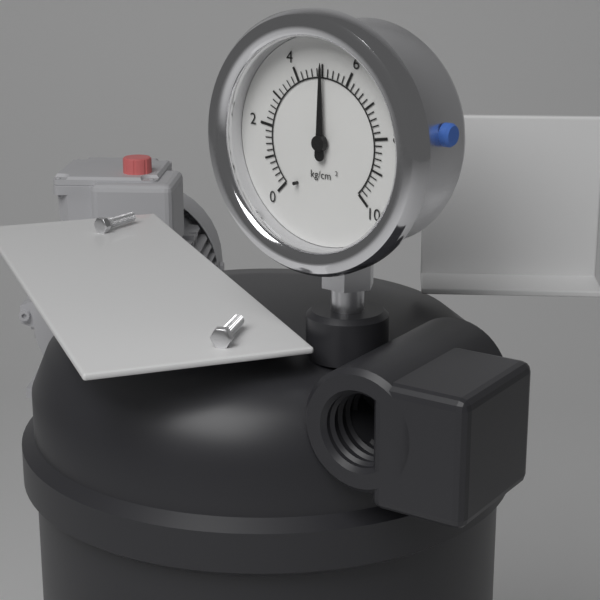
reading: 5.0 kg/cm²
